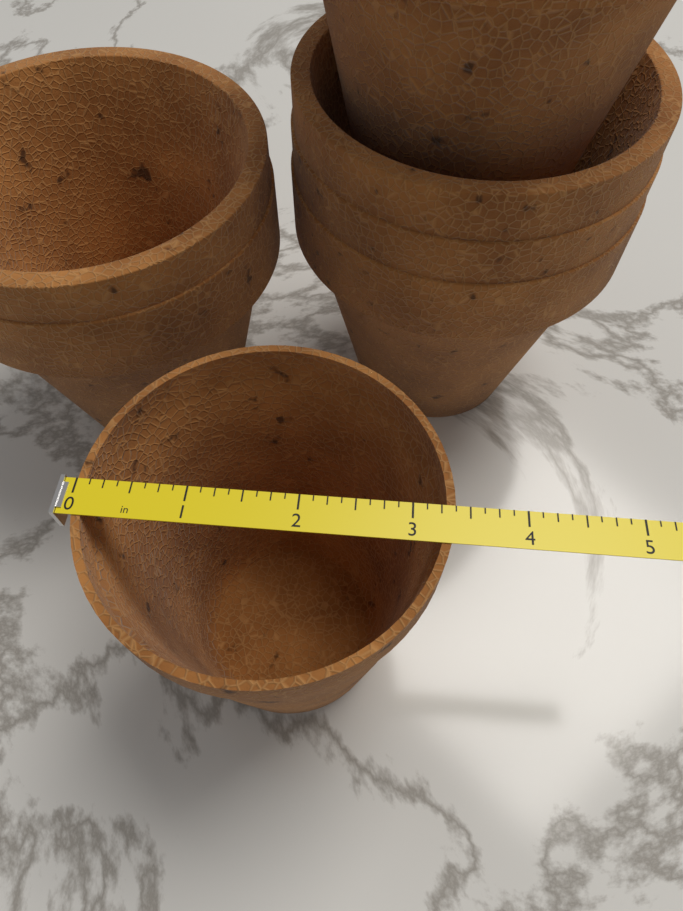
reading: 3.375 in
